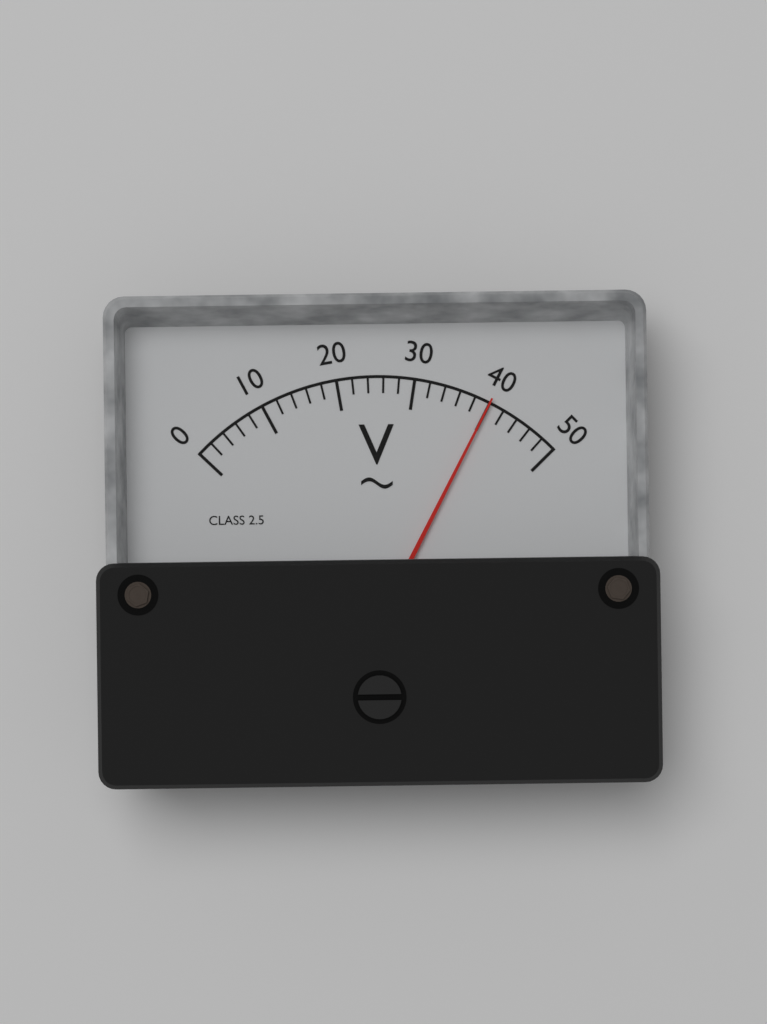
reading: 40 V
